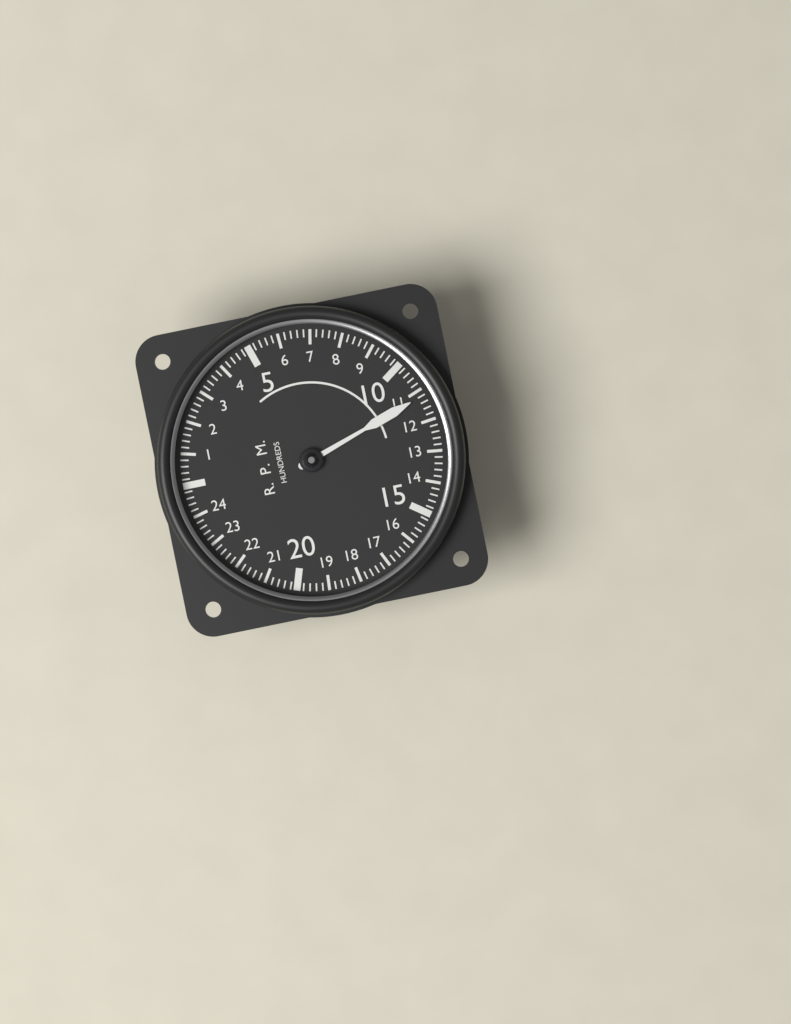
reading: 11.2 RPM x100
